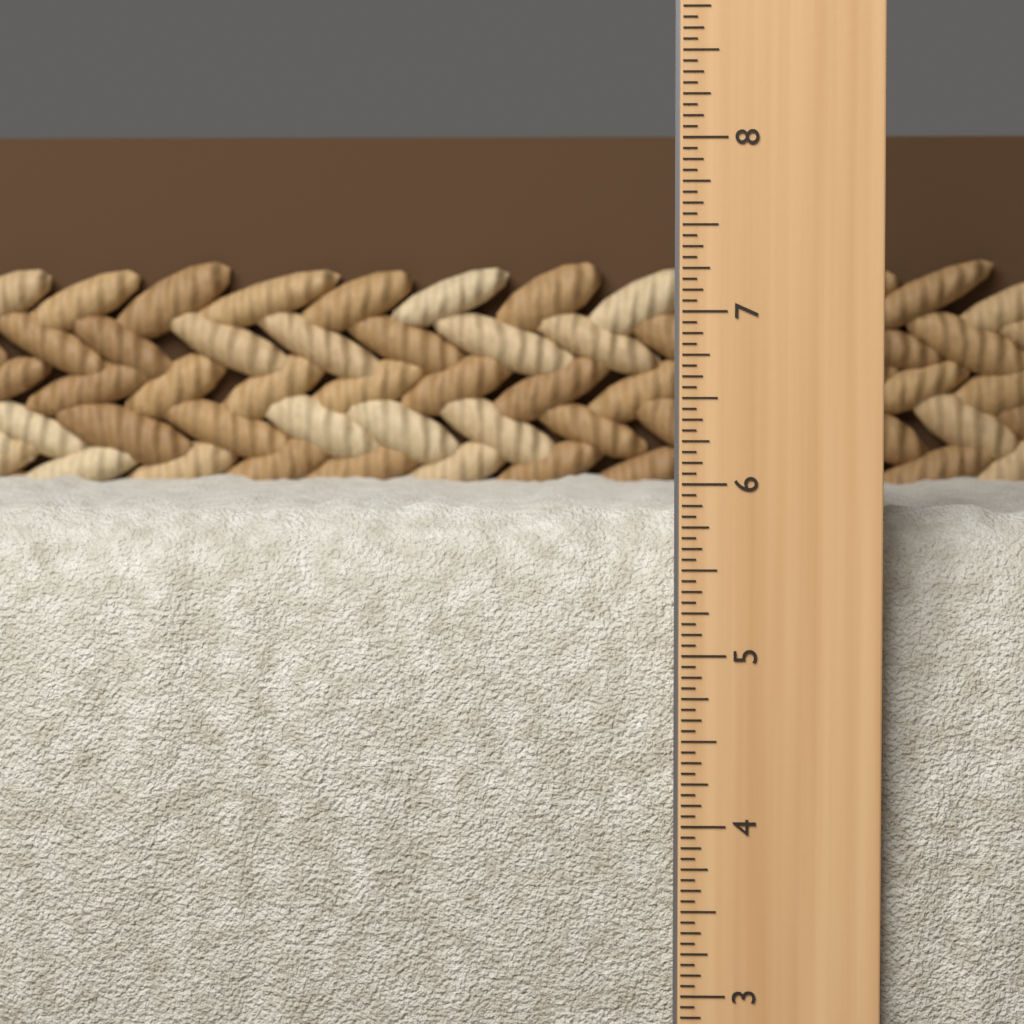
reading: 5.8750 in
